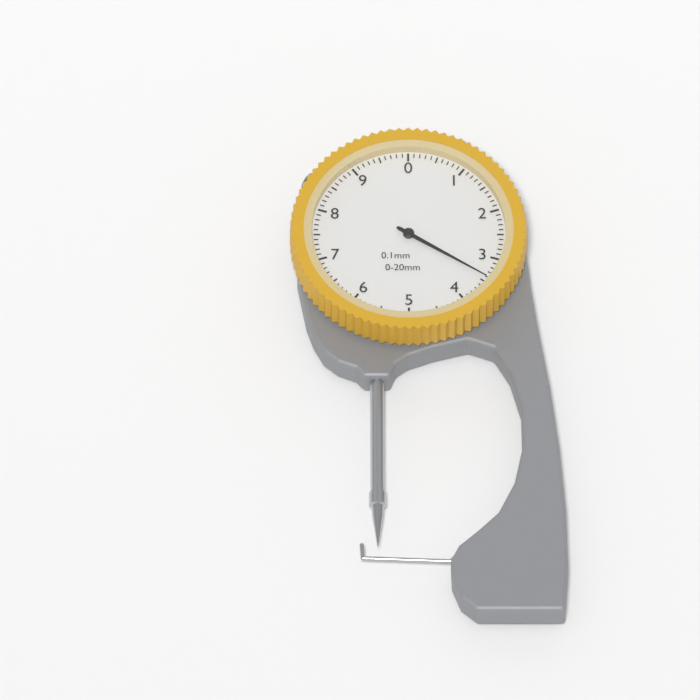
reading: 3.4 mm
